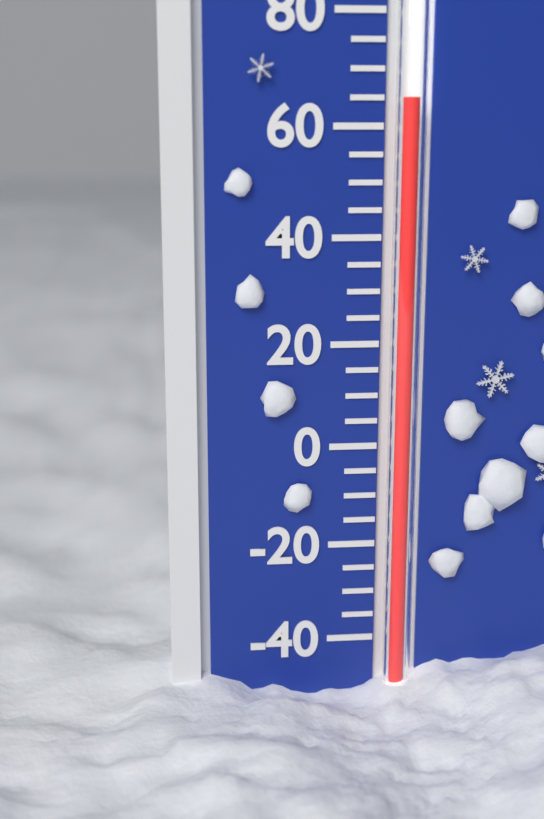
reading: 65 °F
